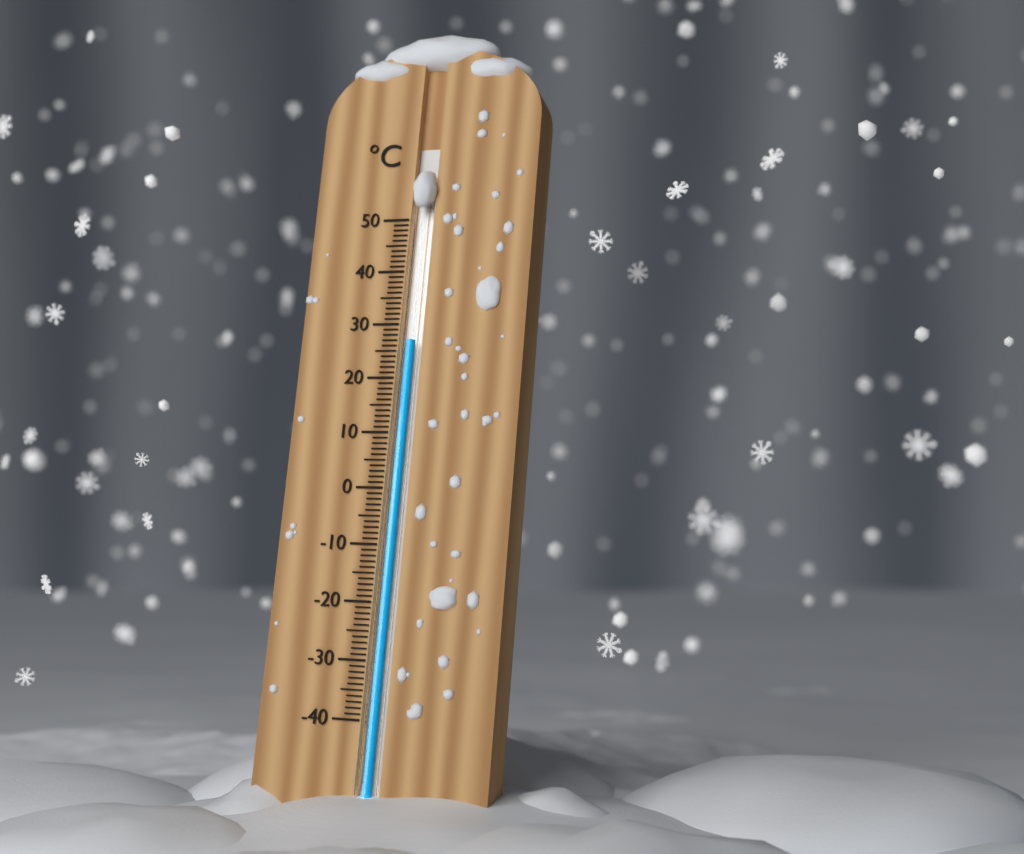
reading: 27 °C
